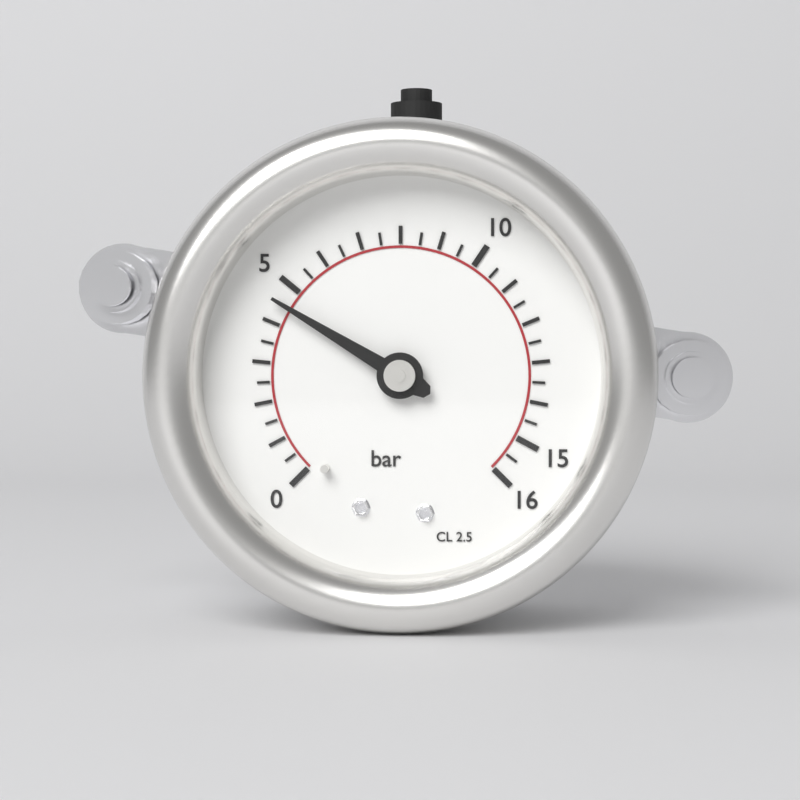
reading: 4.5 bar
